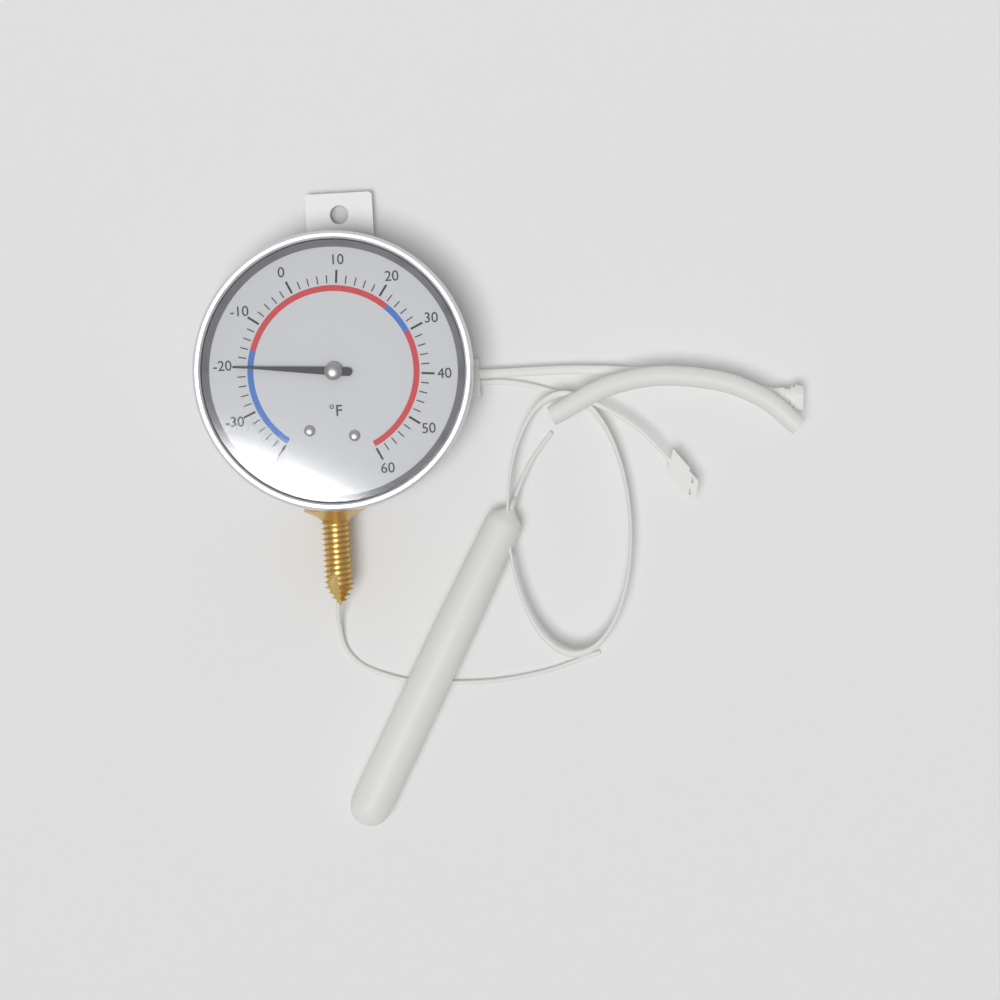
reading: -20 °F
